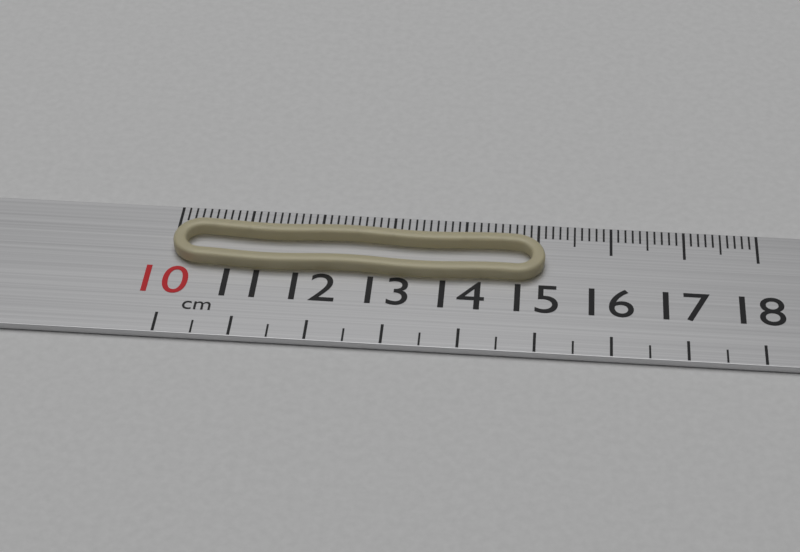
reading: 15.1 cm
